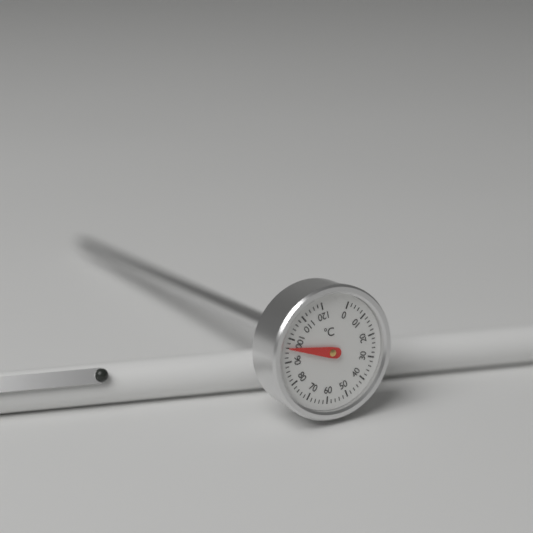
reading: 96 °C
